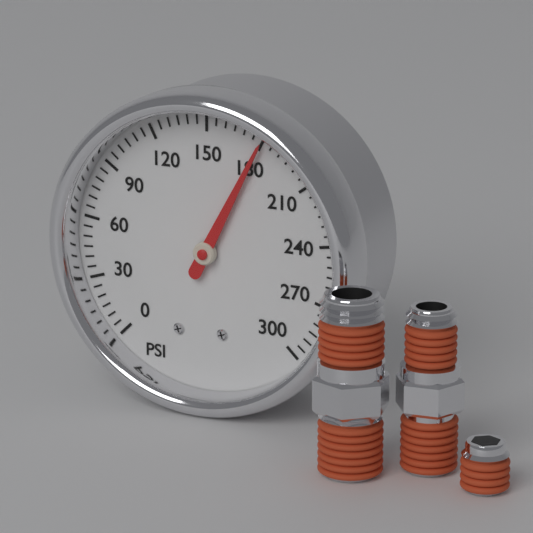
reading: 180 psi
